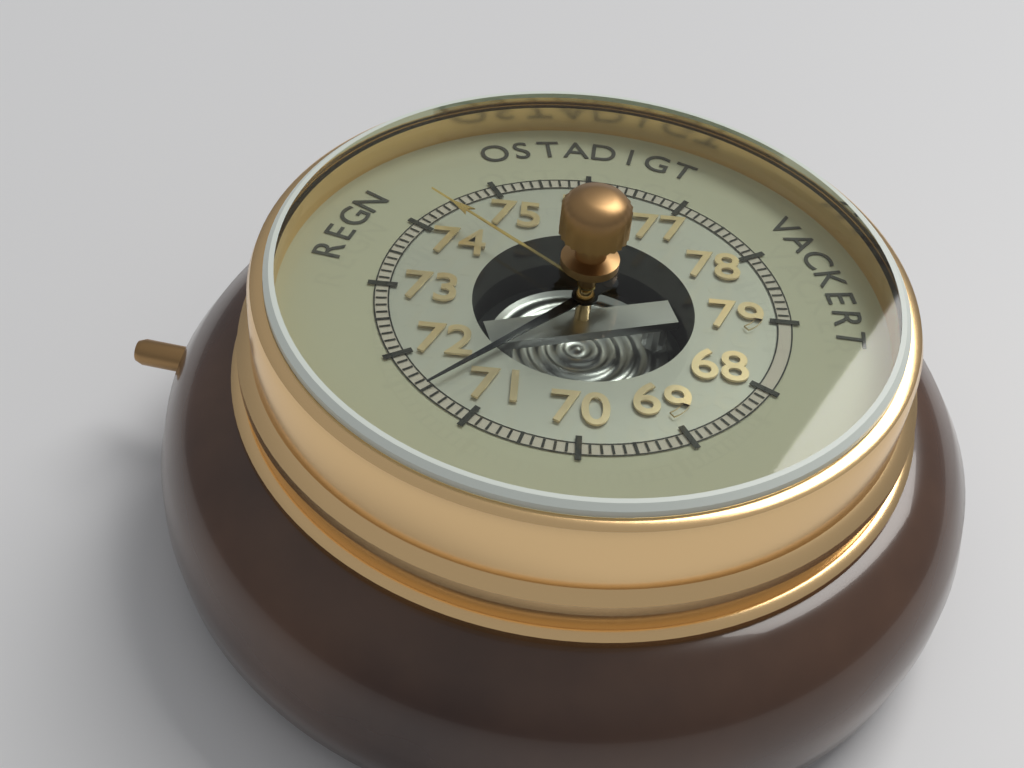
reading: 71.5 (no unit)
